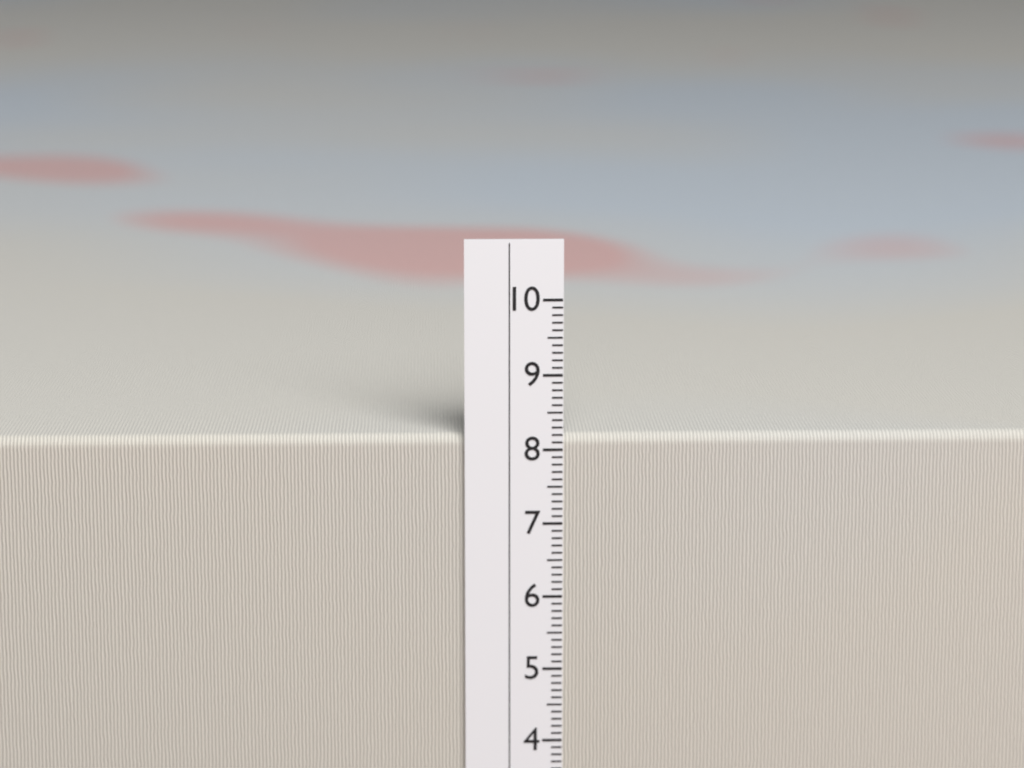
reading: 8.2 cm
